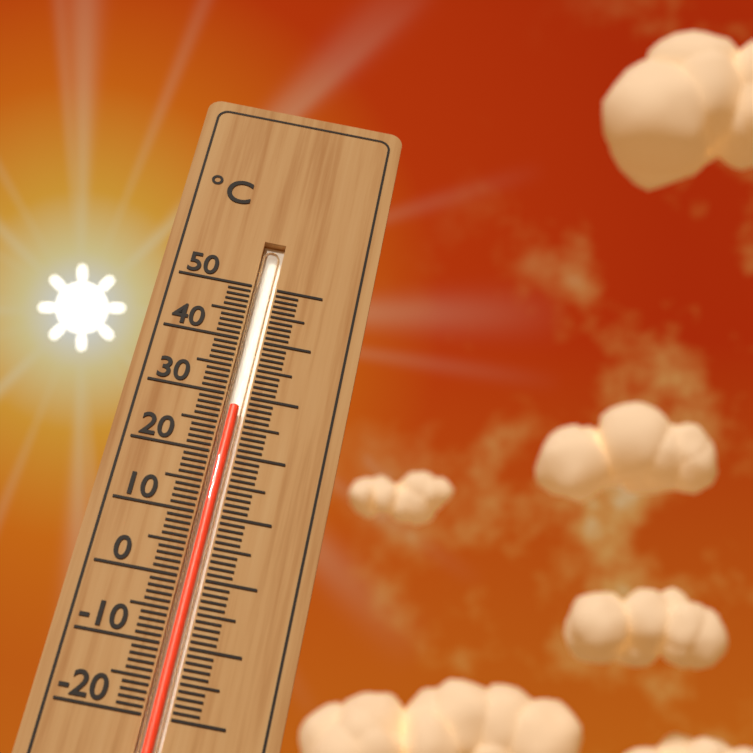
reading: 28 °C
